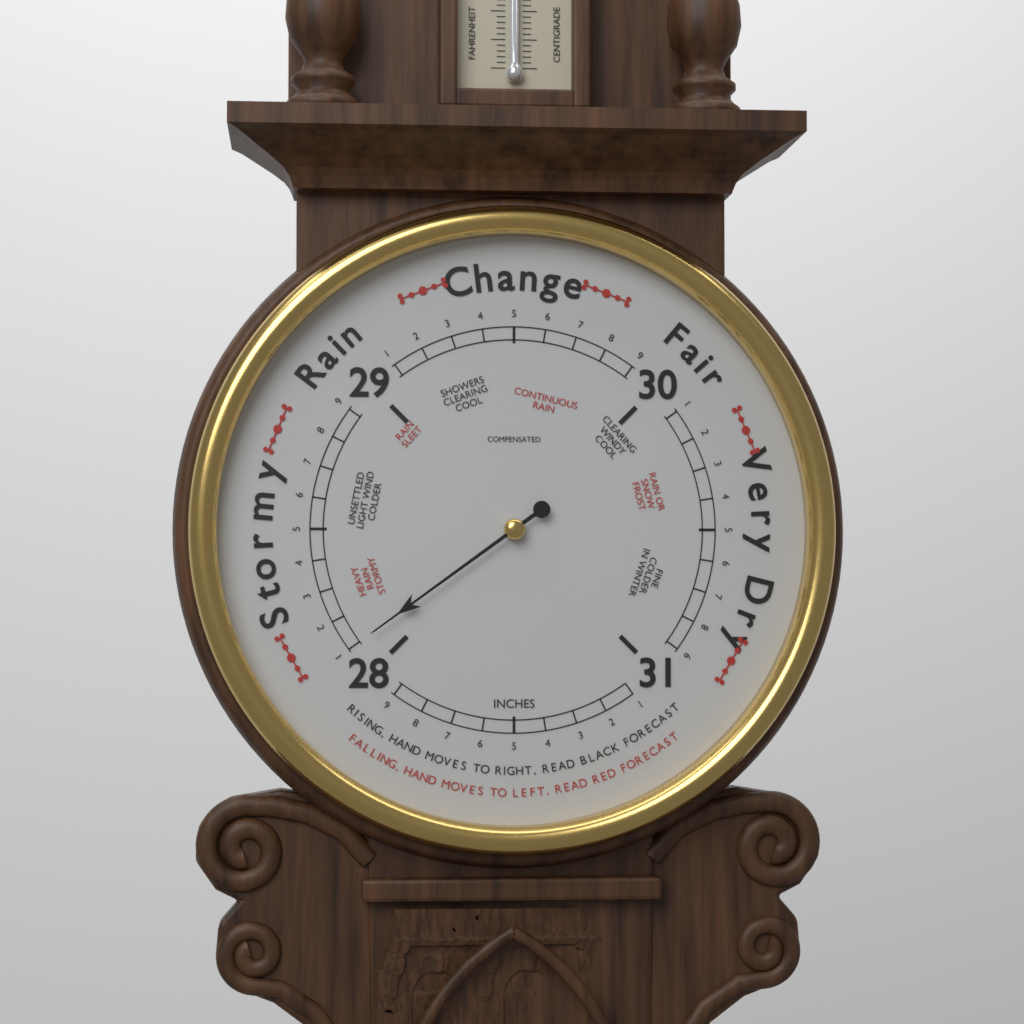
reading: 28.1 inHg
